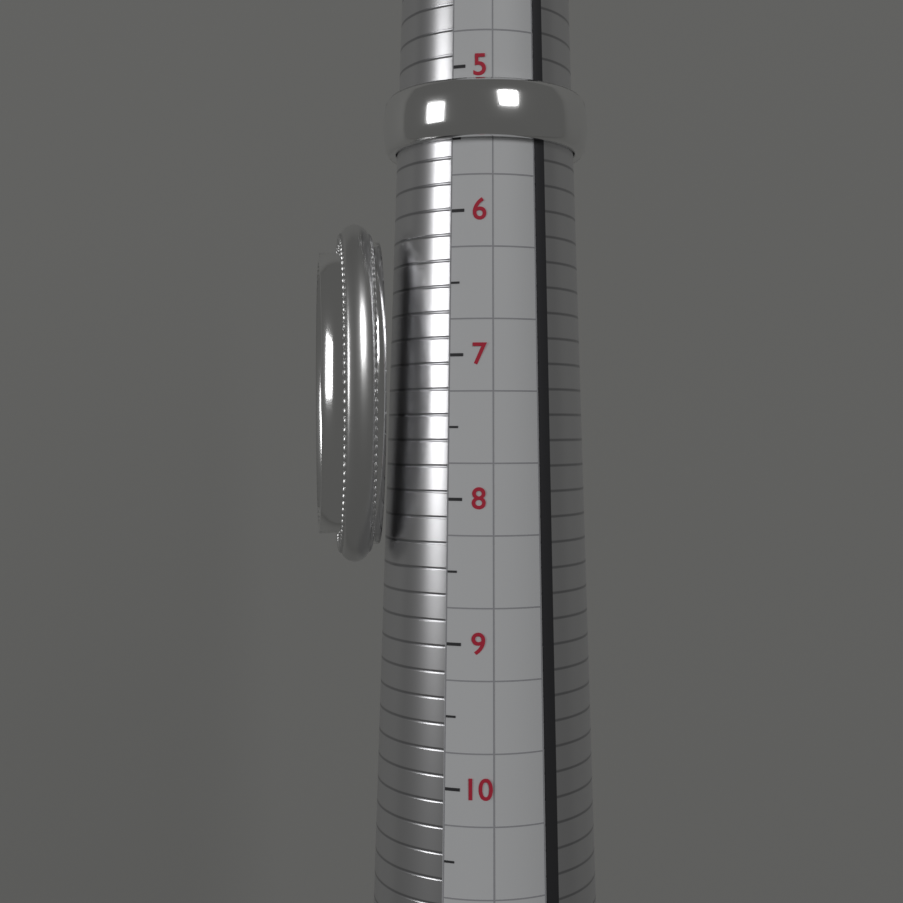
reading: 5.5 (no unit)
